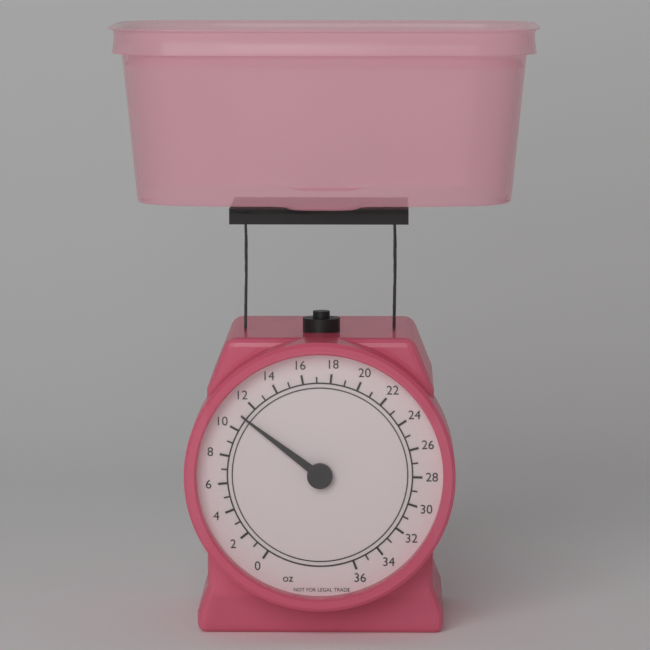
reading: 11 oz
